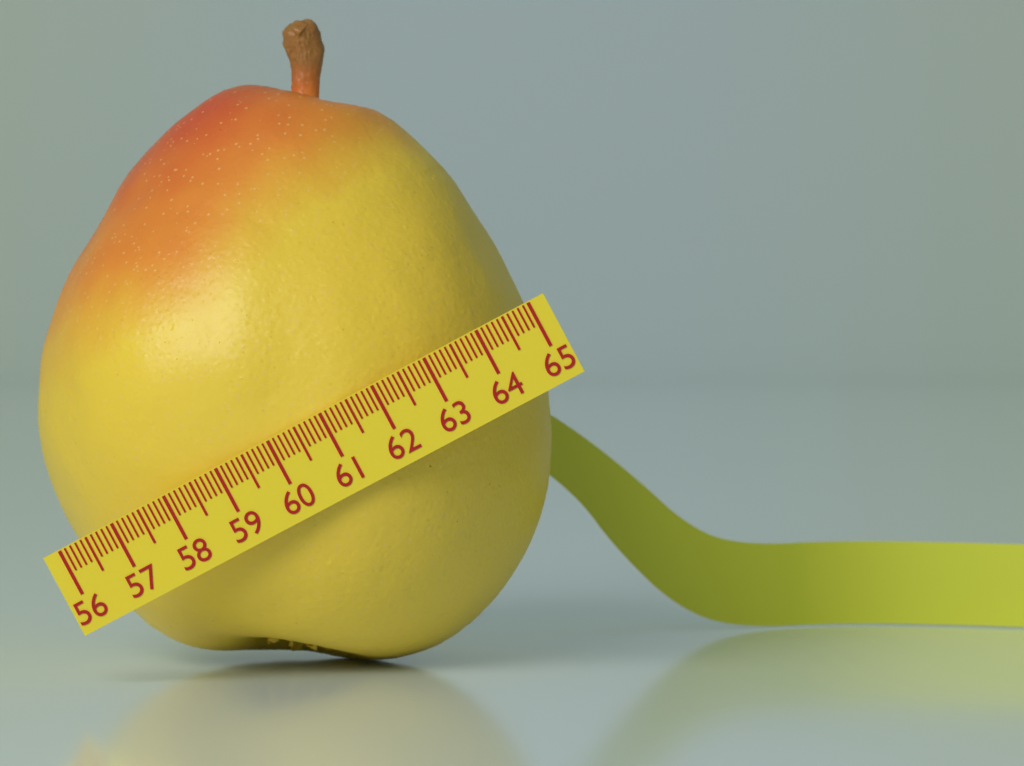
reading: 64.8 (no unit)
